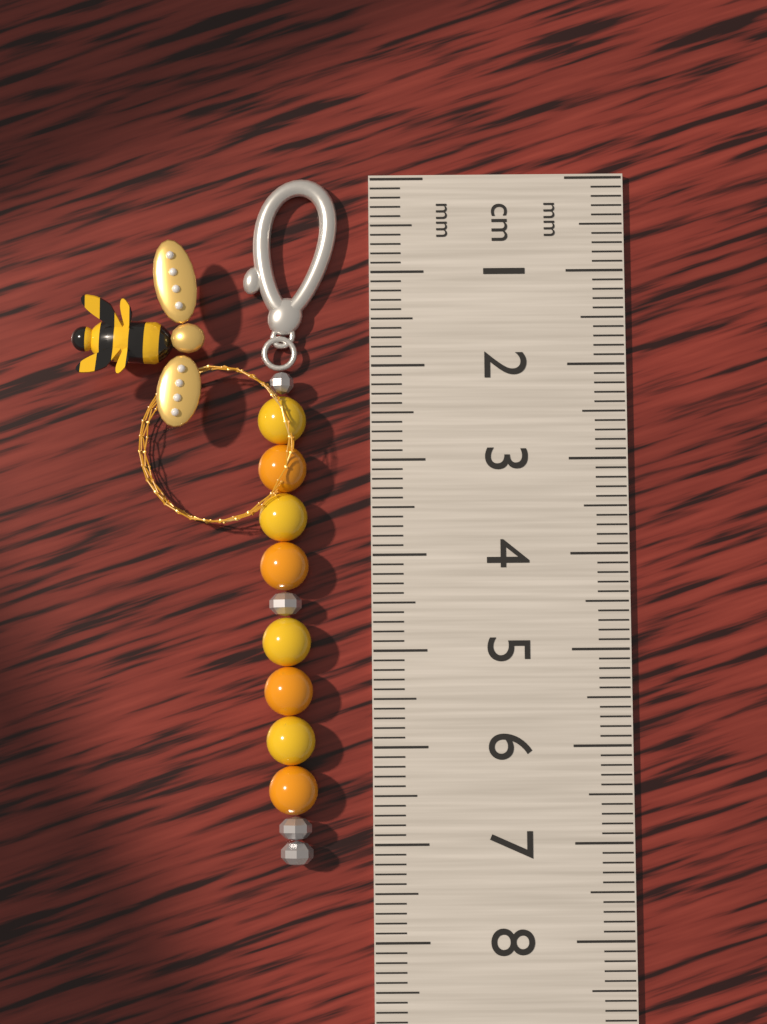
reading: 7.2 cm
